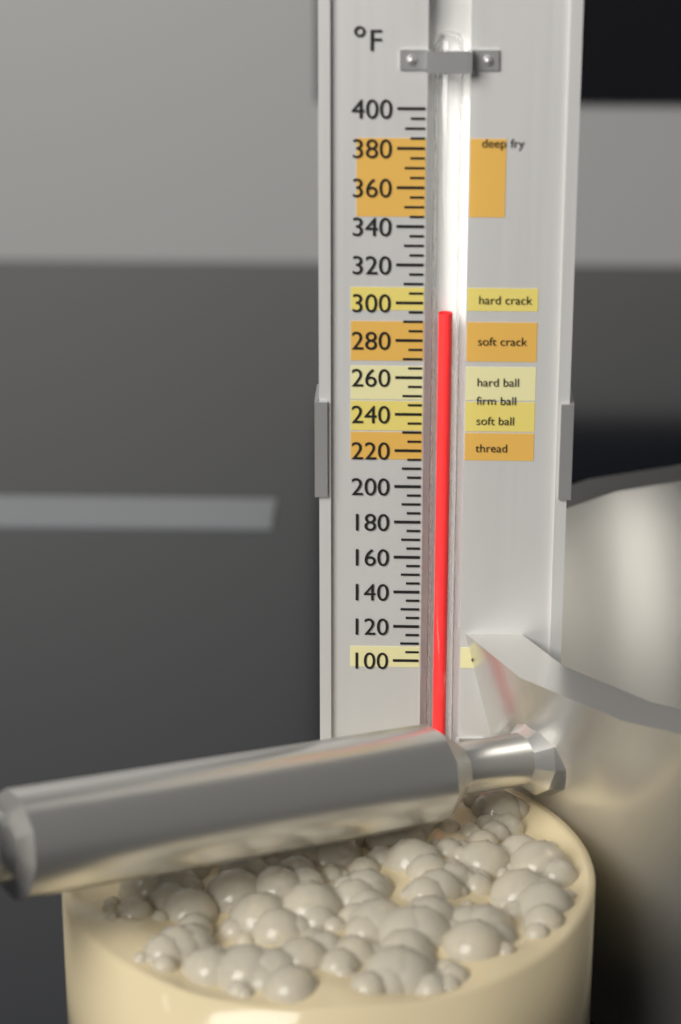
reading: 295 °F
